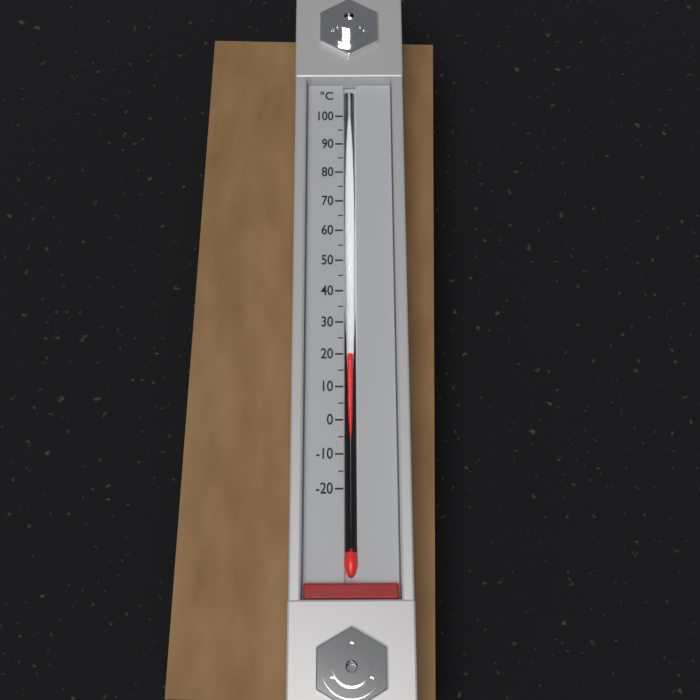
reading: 20 °C
